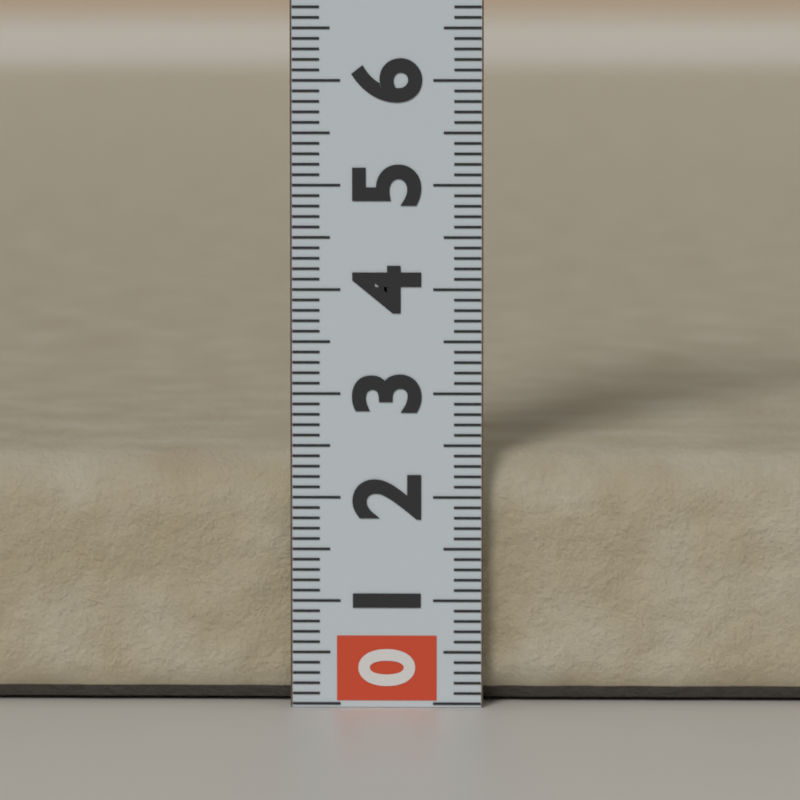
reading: 2.4 (no unit)
